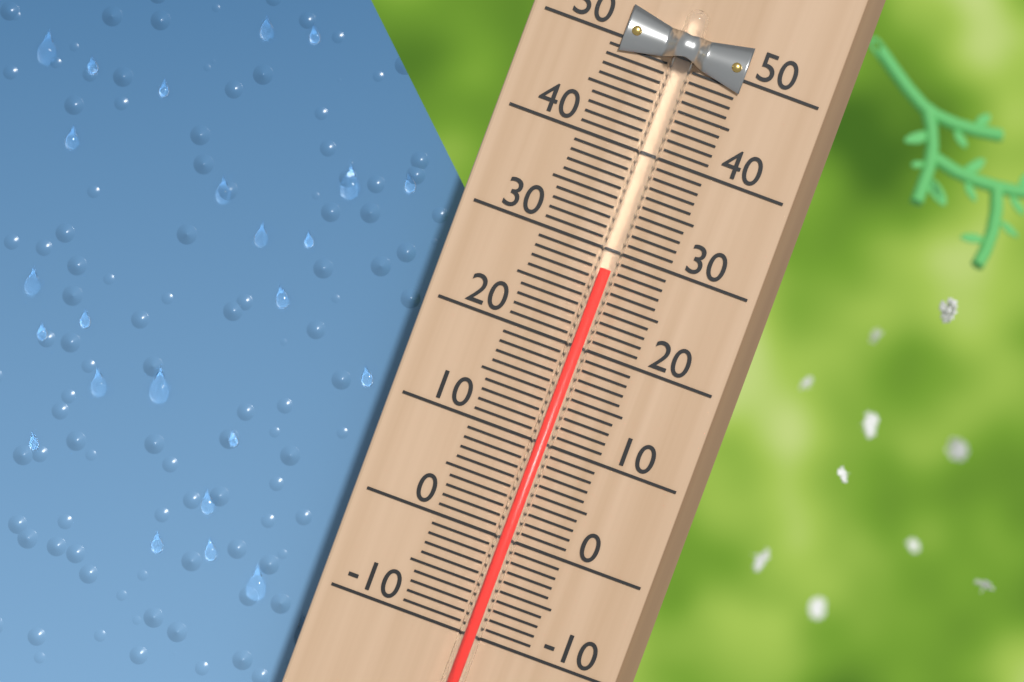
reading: 28 (no unit)
